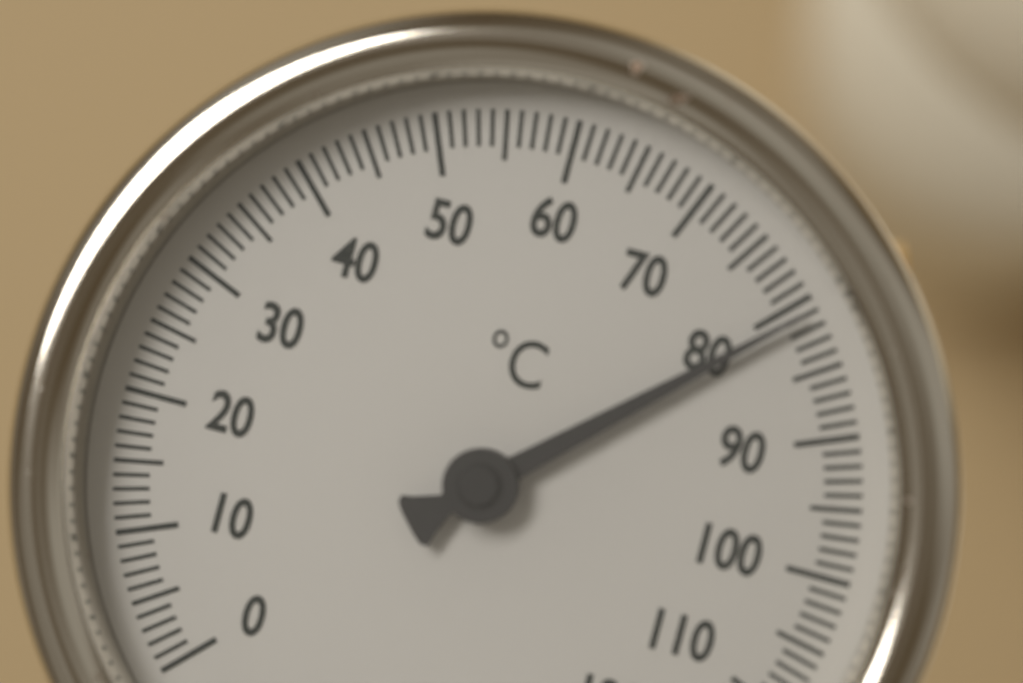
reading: 81 °C
